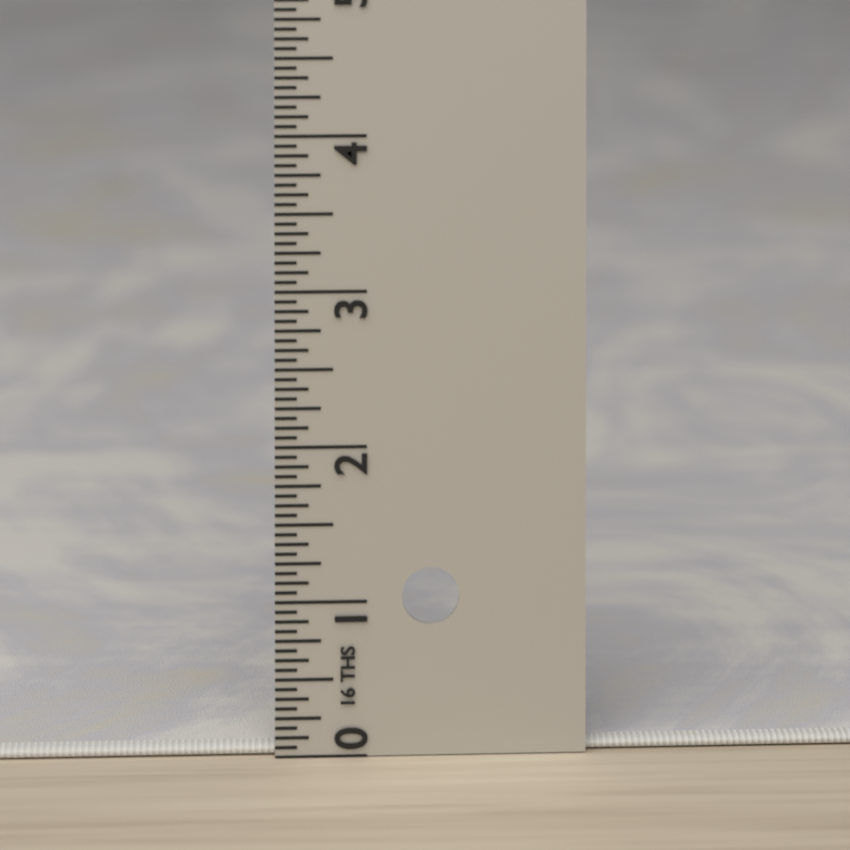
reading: 0.0625 in
